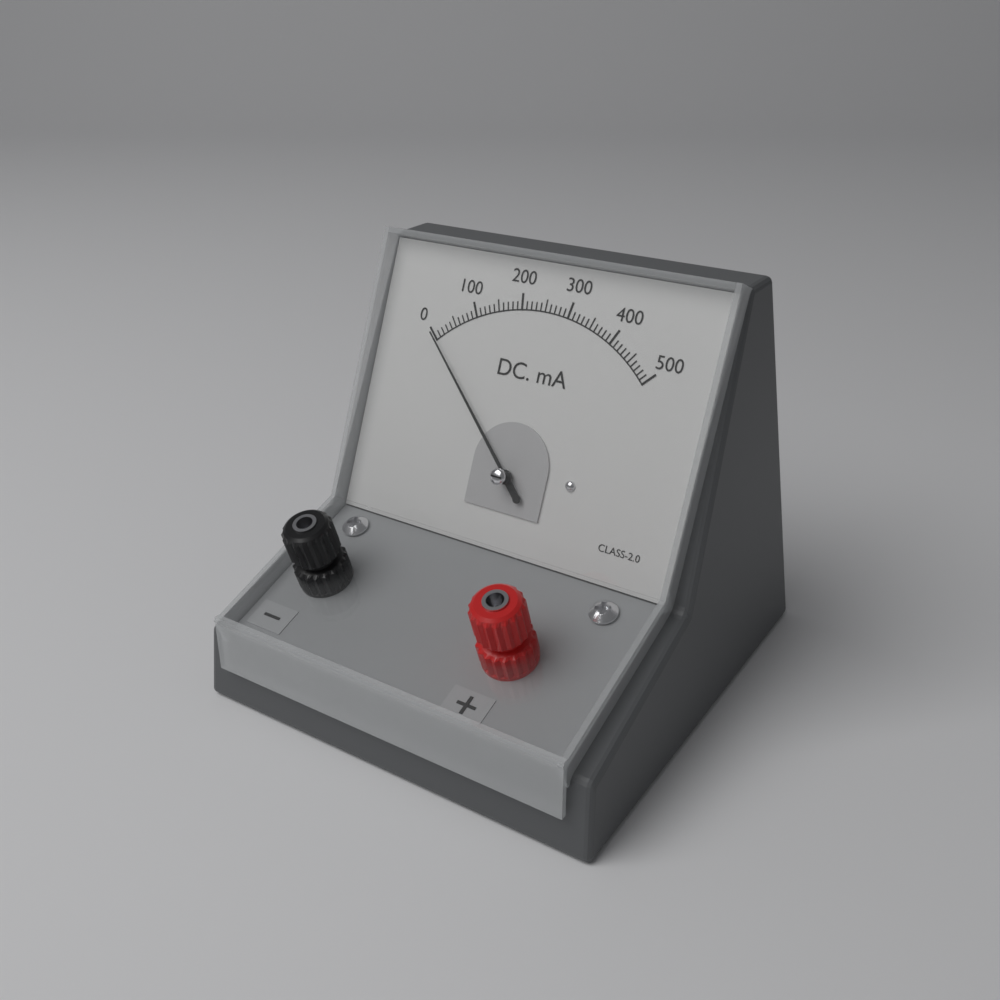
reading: 0 mA
